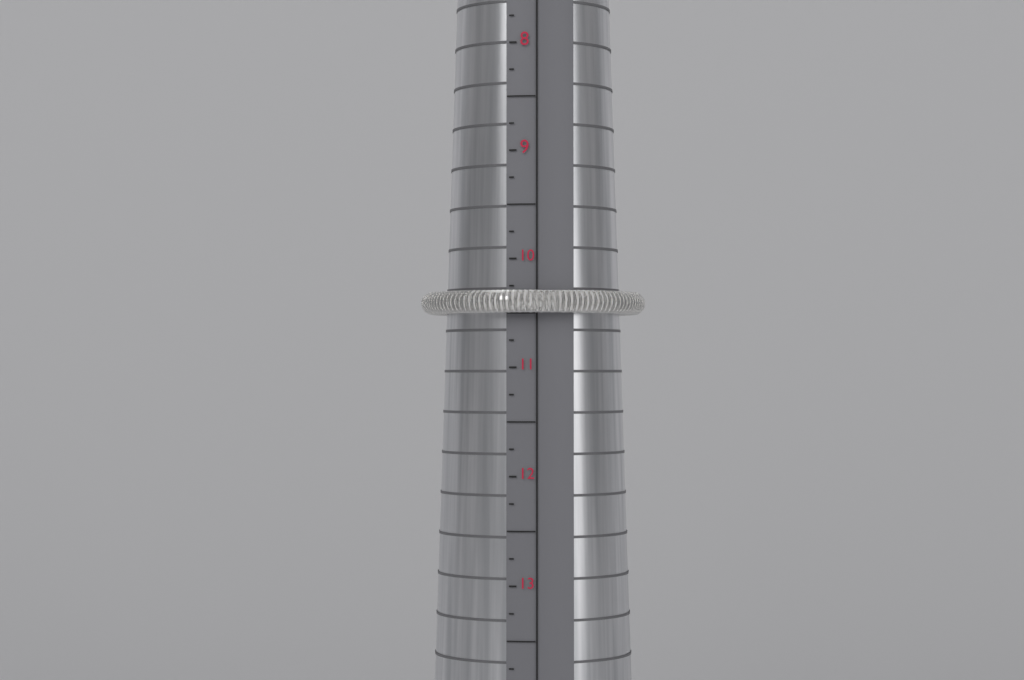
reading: 10.50 (no unit)
